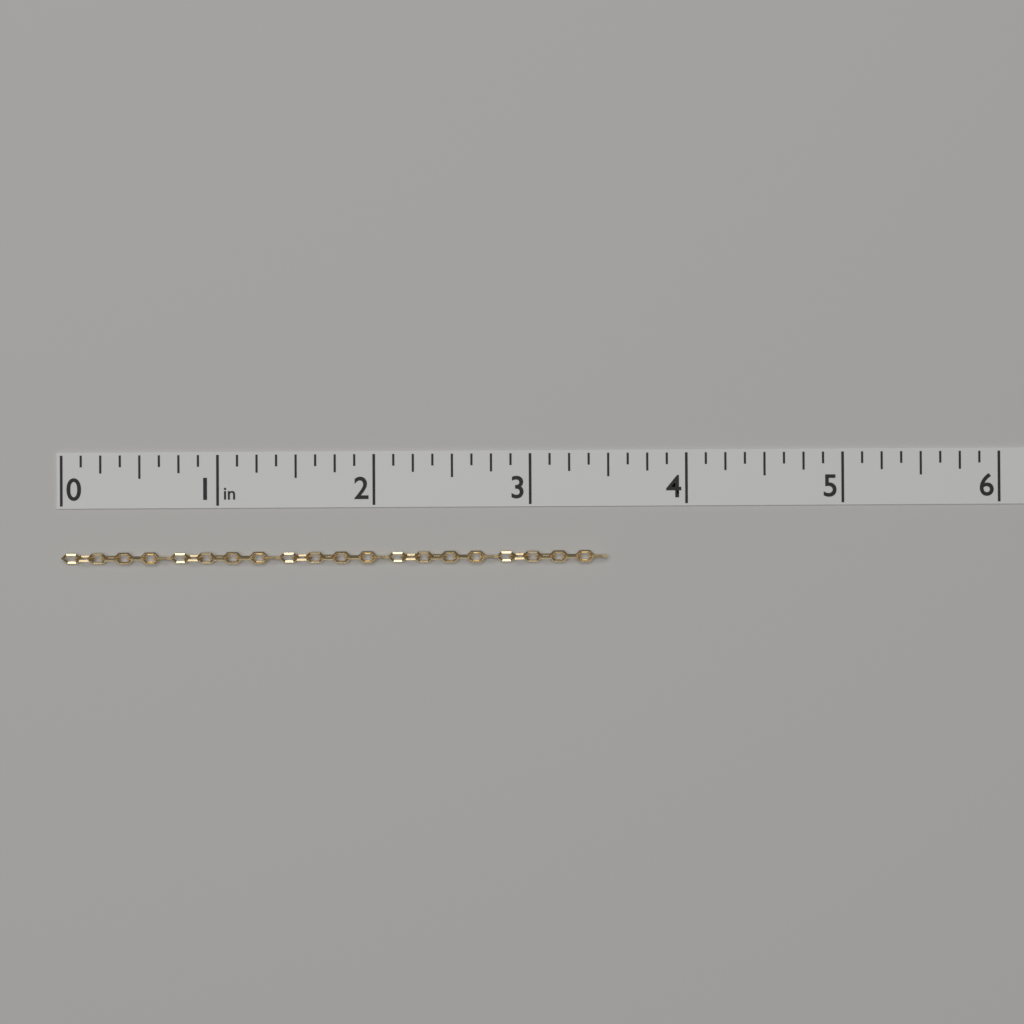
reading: 3.500 in
